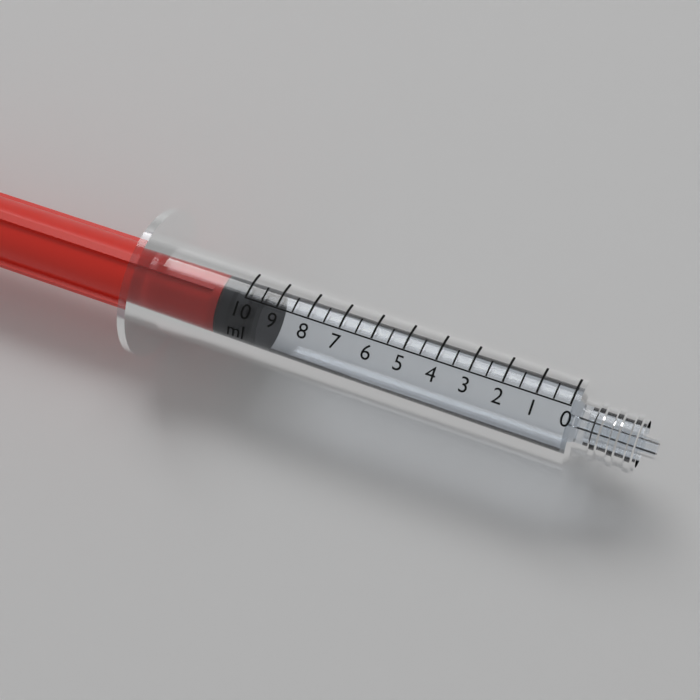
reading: 9.5 ml
